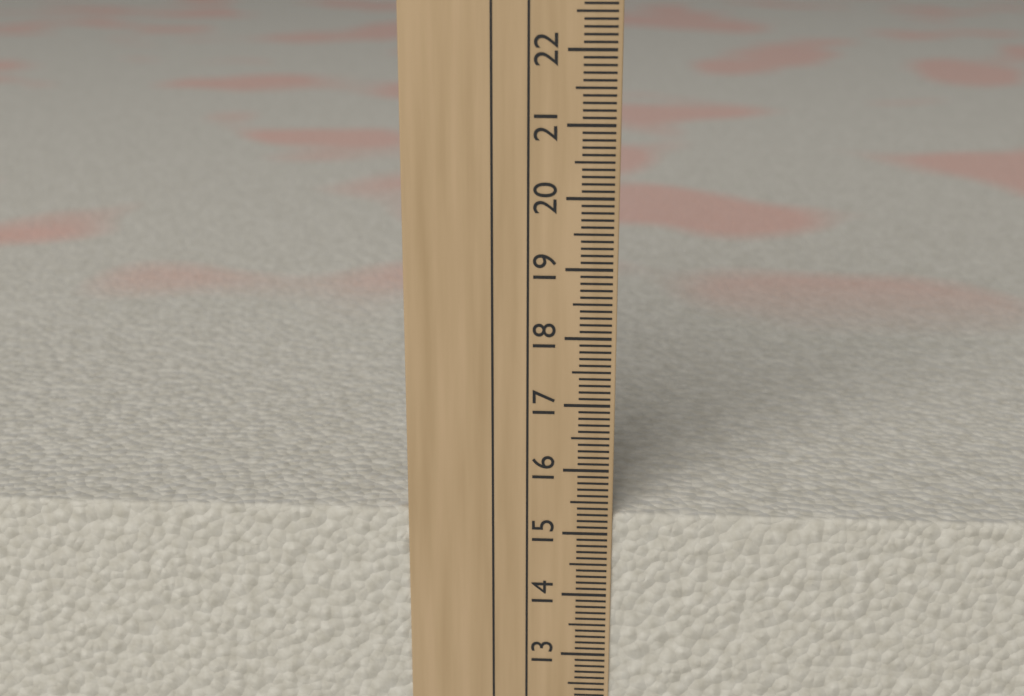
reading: 15.3 cm
